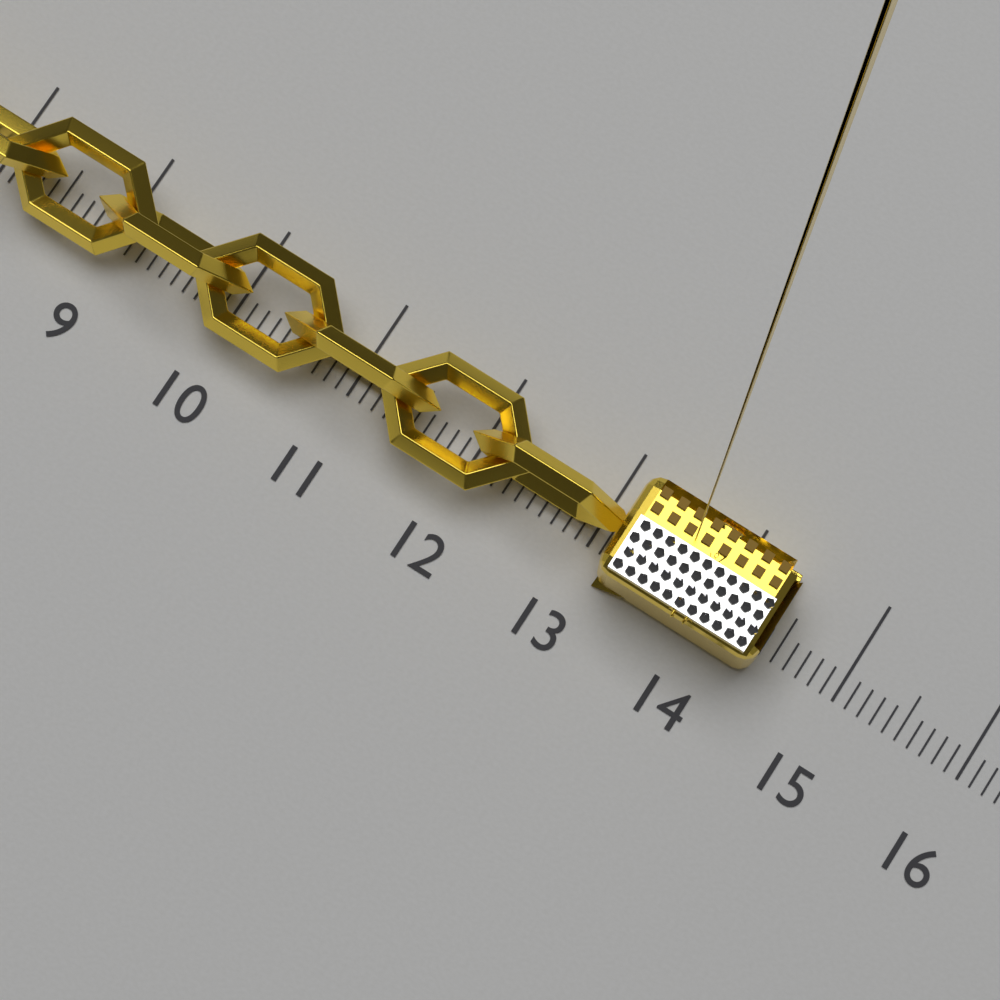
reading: 14.4 (no unit)
